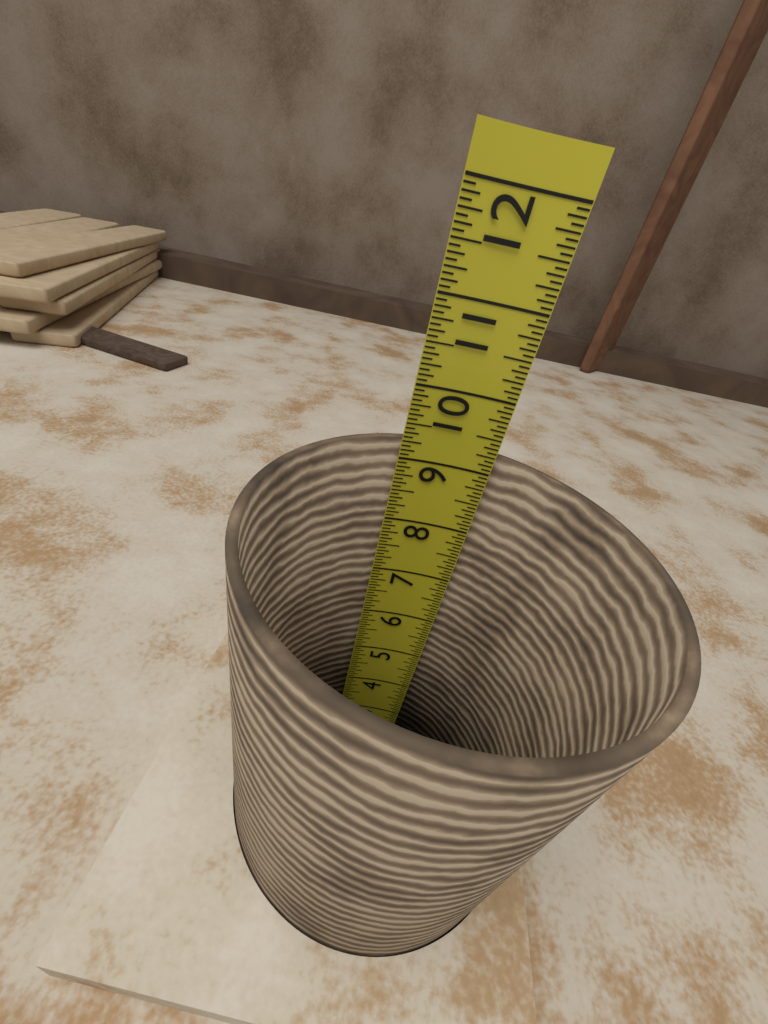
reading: 9.2500 in
